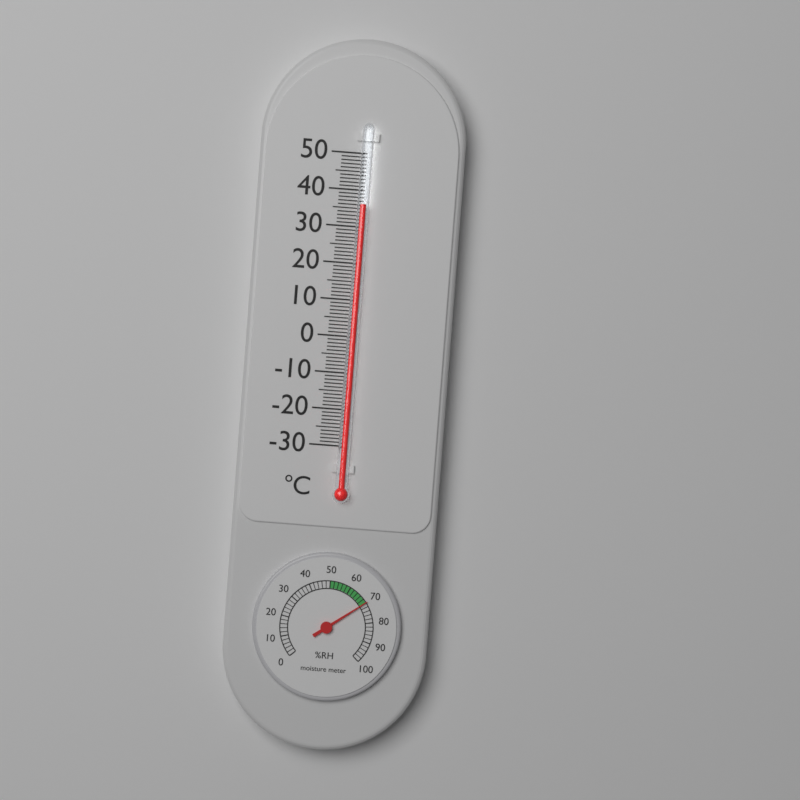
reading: 36 °C
